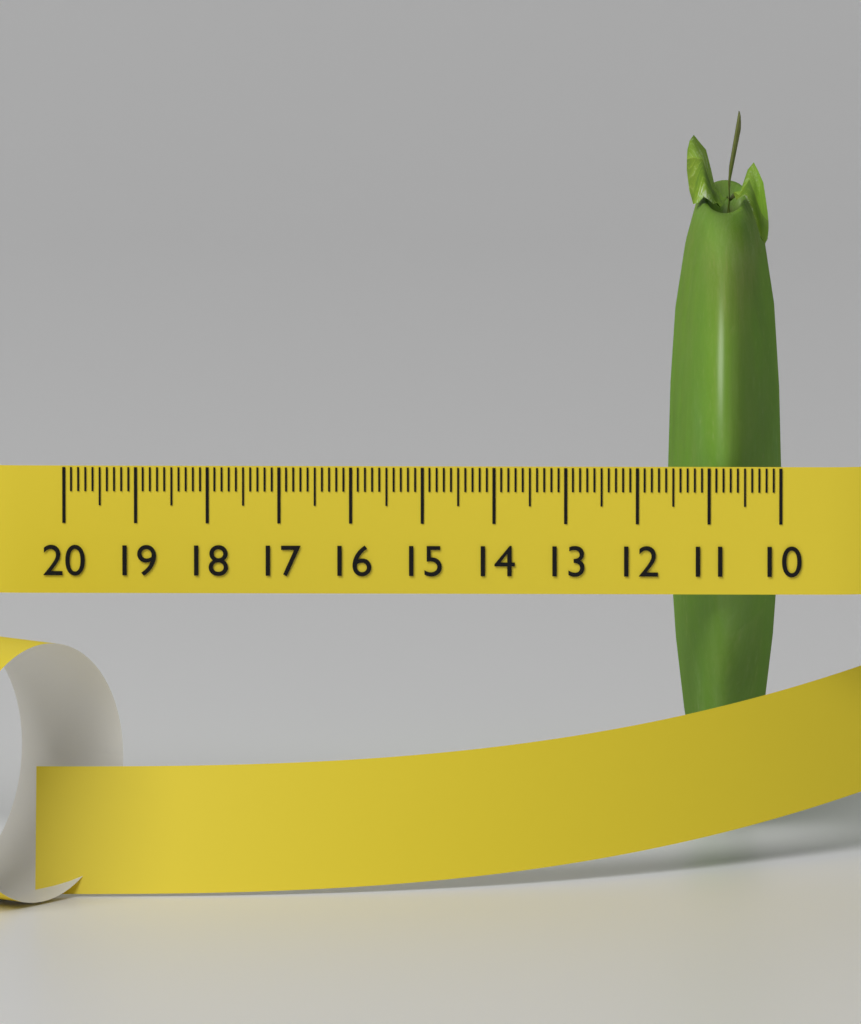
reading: 11.6 (no unit)
